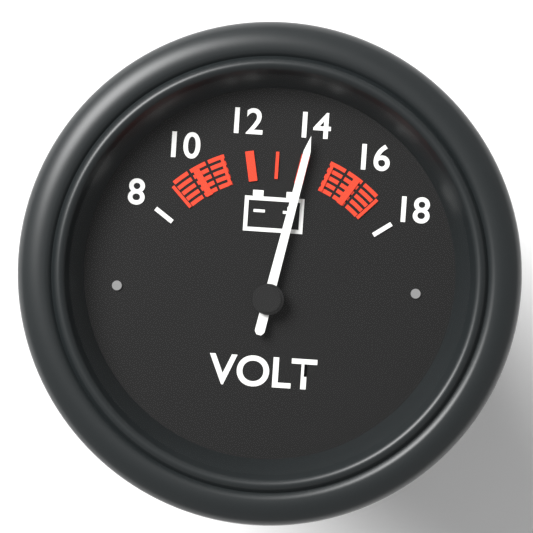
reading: 14 V
